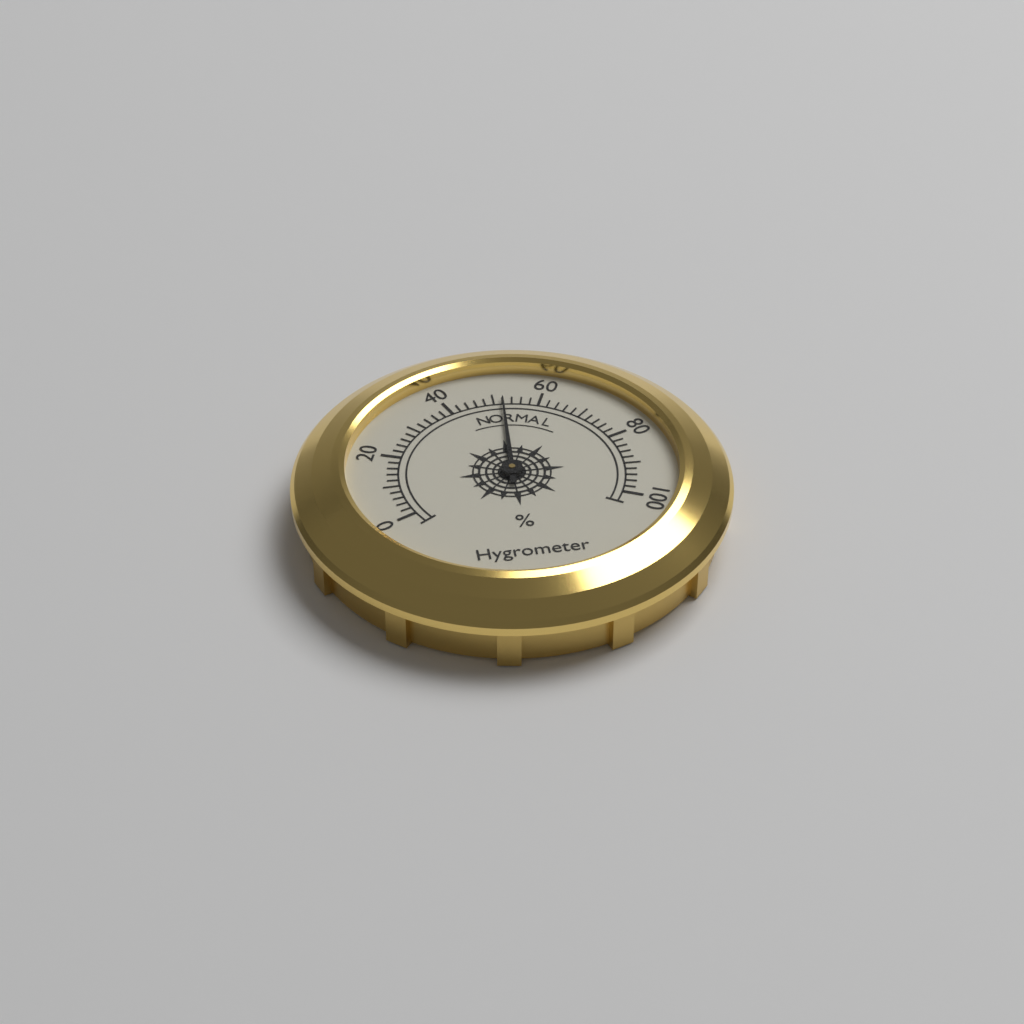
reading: 52 %
